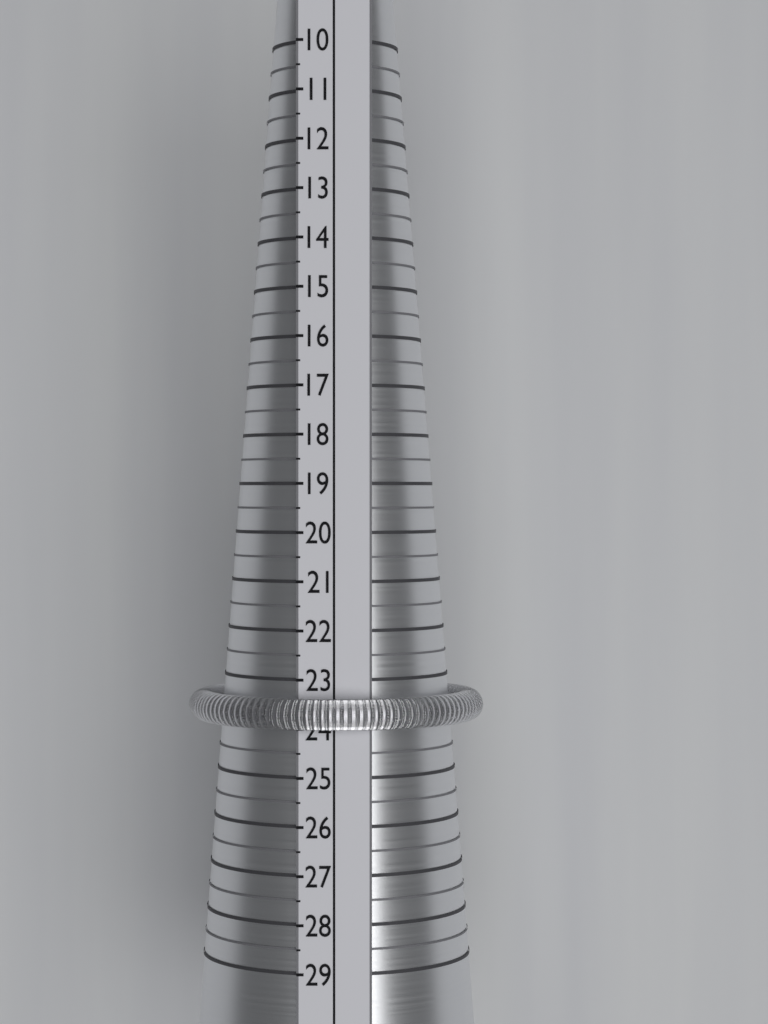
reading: 24.0 (no unit)
